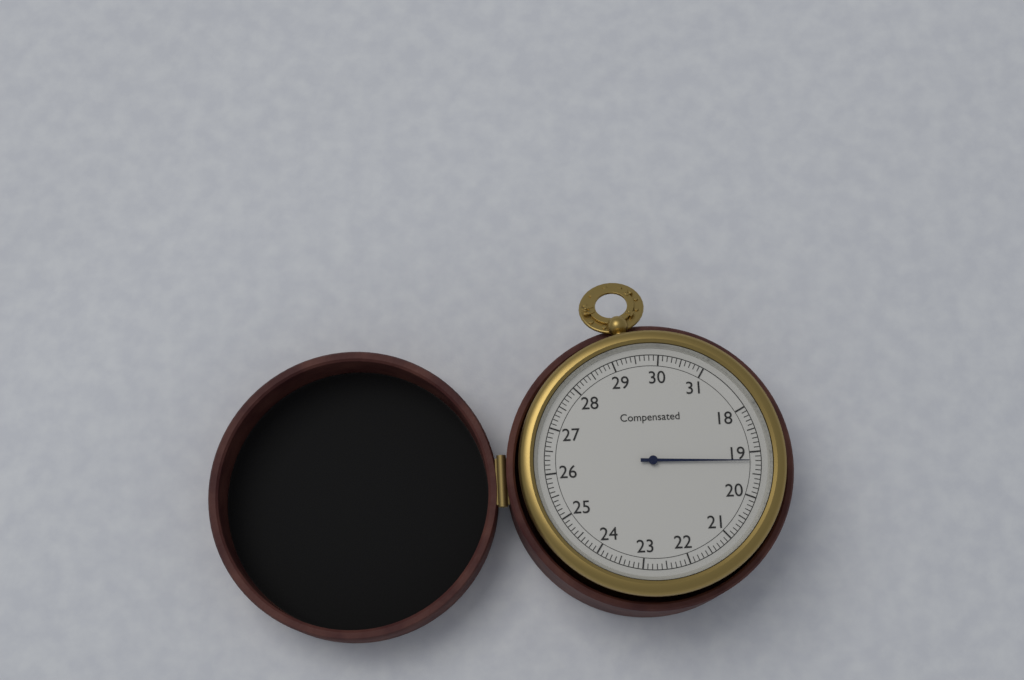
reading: 19.2 (no unit)
